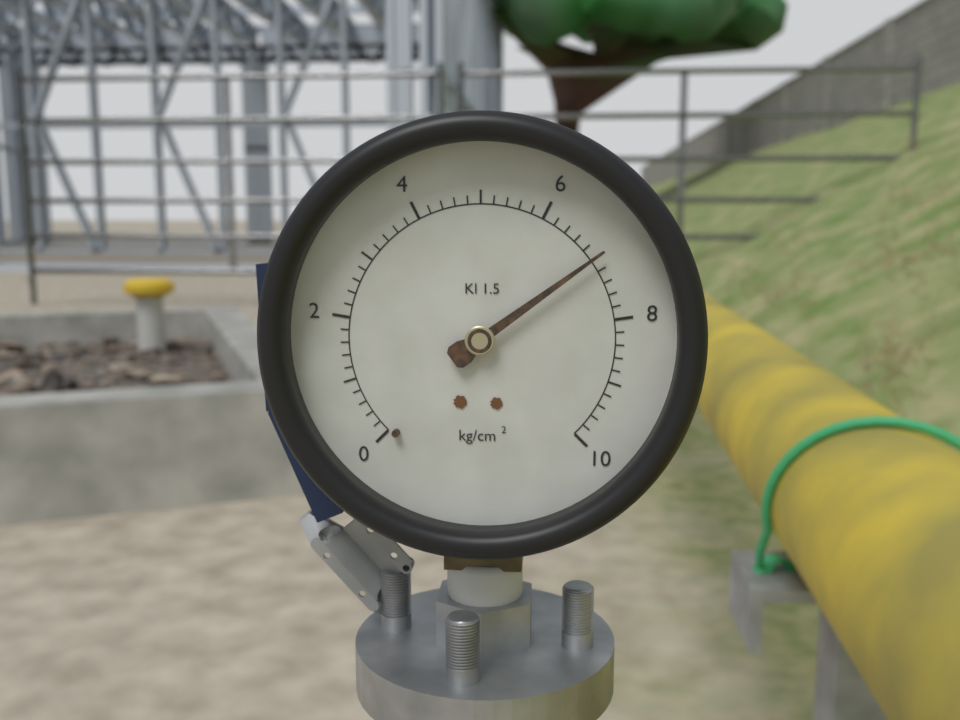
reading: 7.0 kg/cm²
